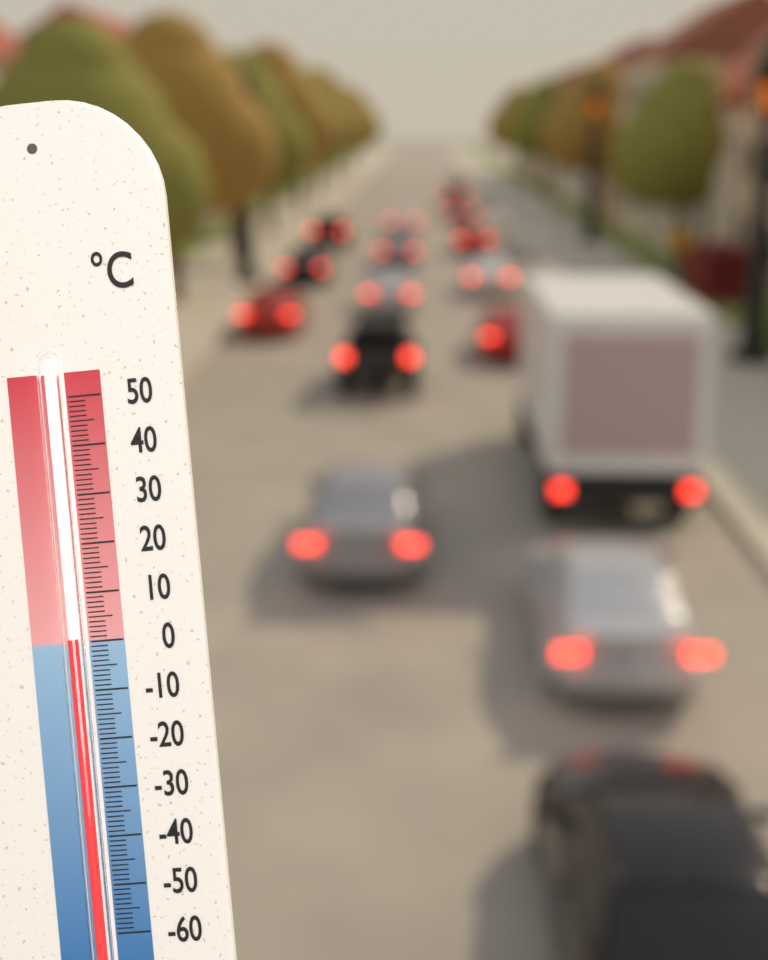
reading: 1 °C
